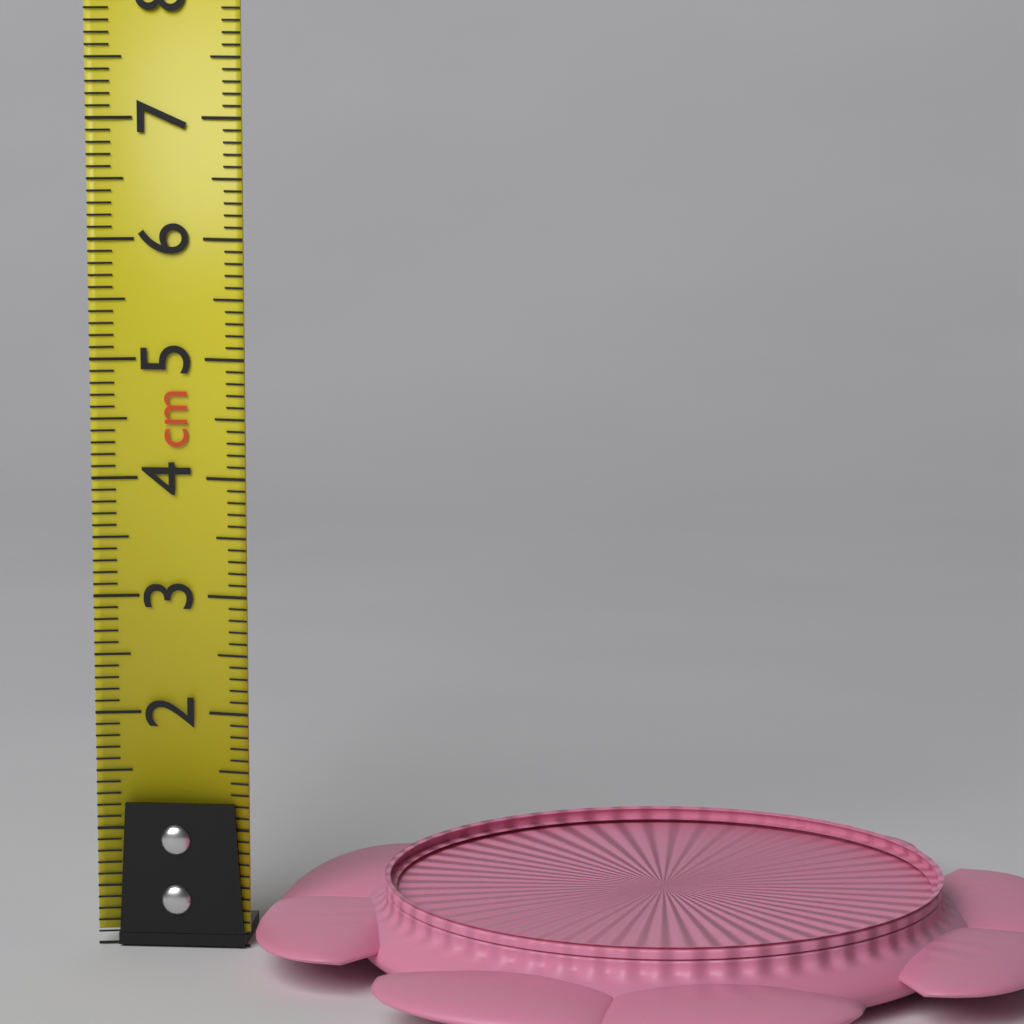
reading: 0.7 cm
